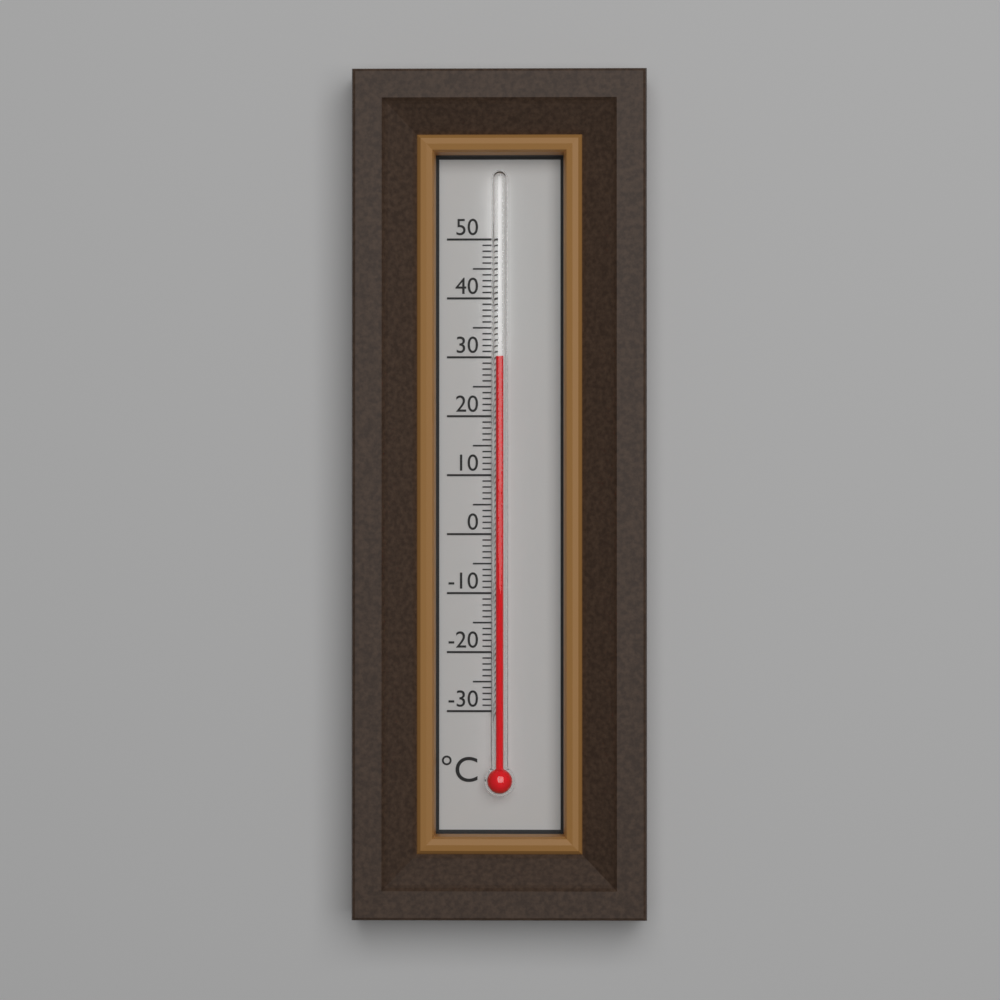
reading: 30 °C
